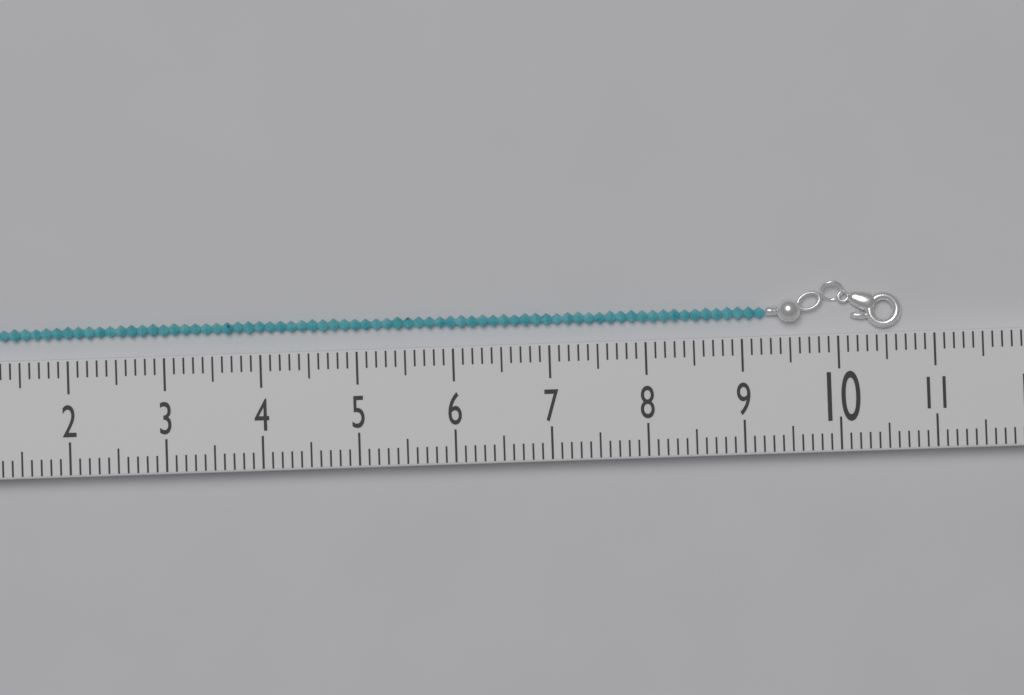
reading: 10.7 (no unit)
